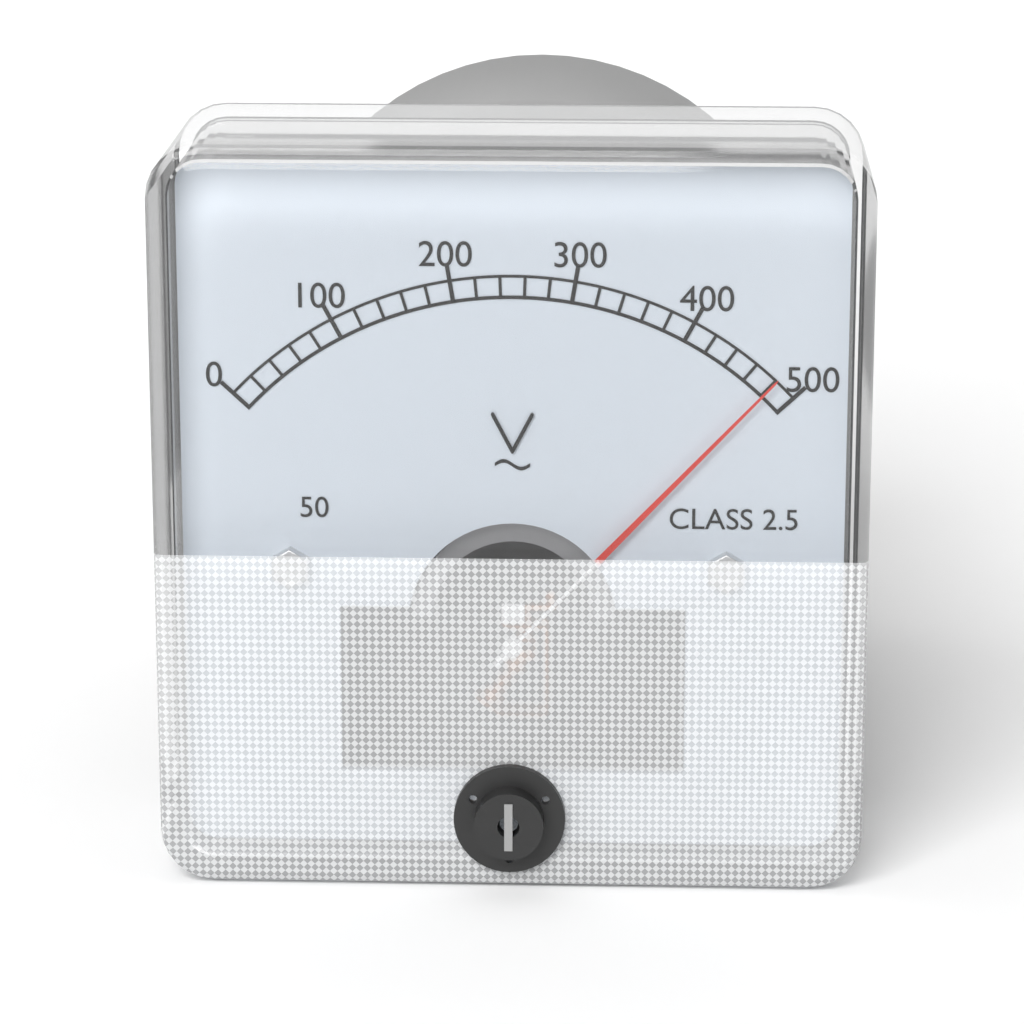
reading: 480 V
